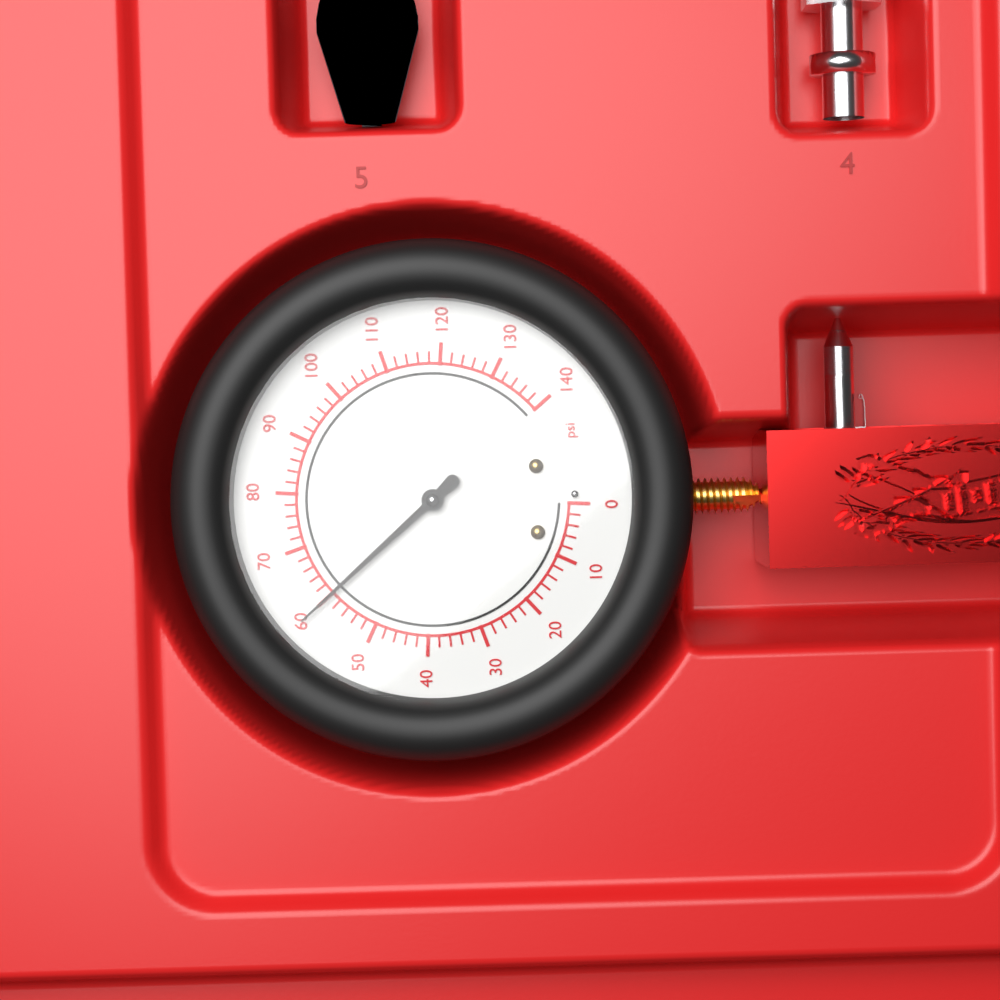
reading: 60 psi
